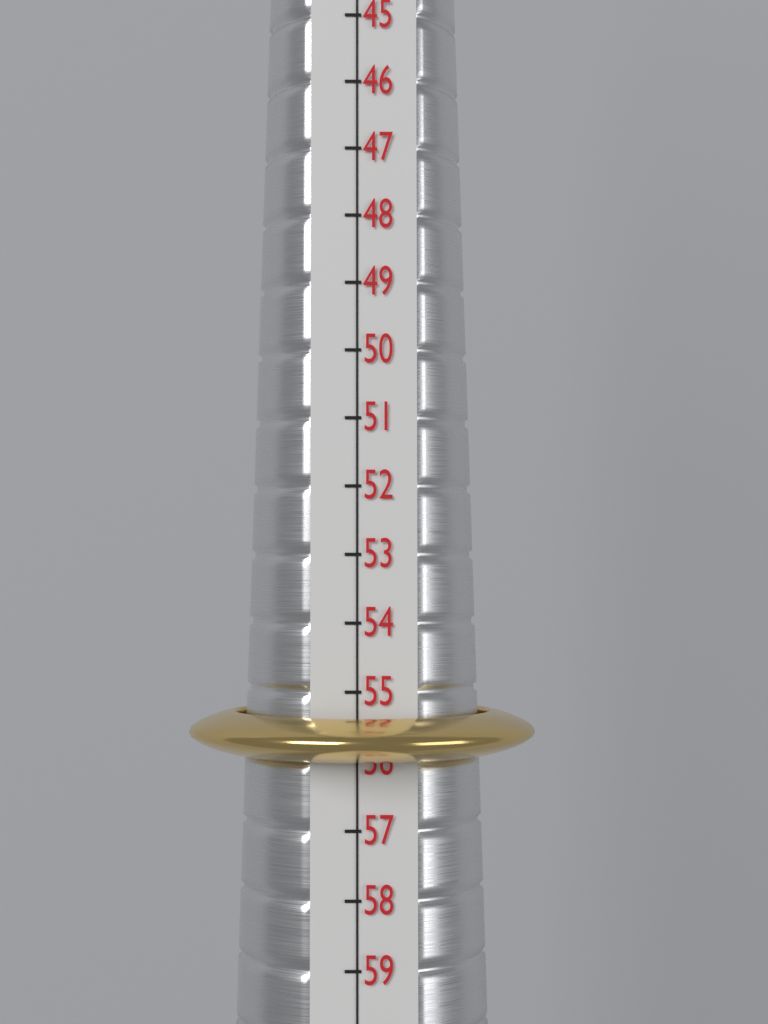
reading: 56 (no unit)
